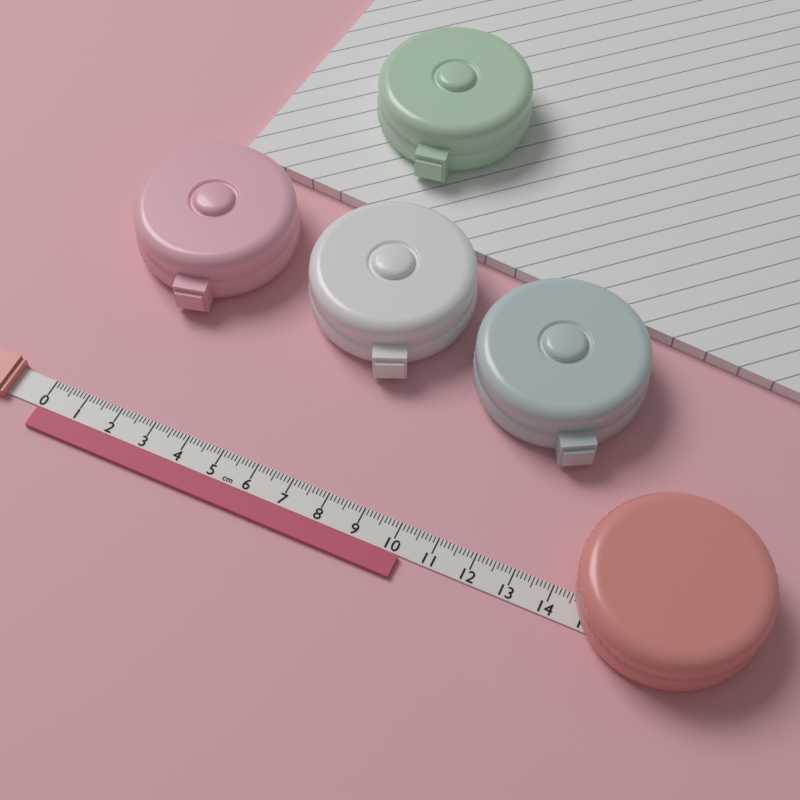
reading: 10.3 cm
